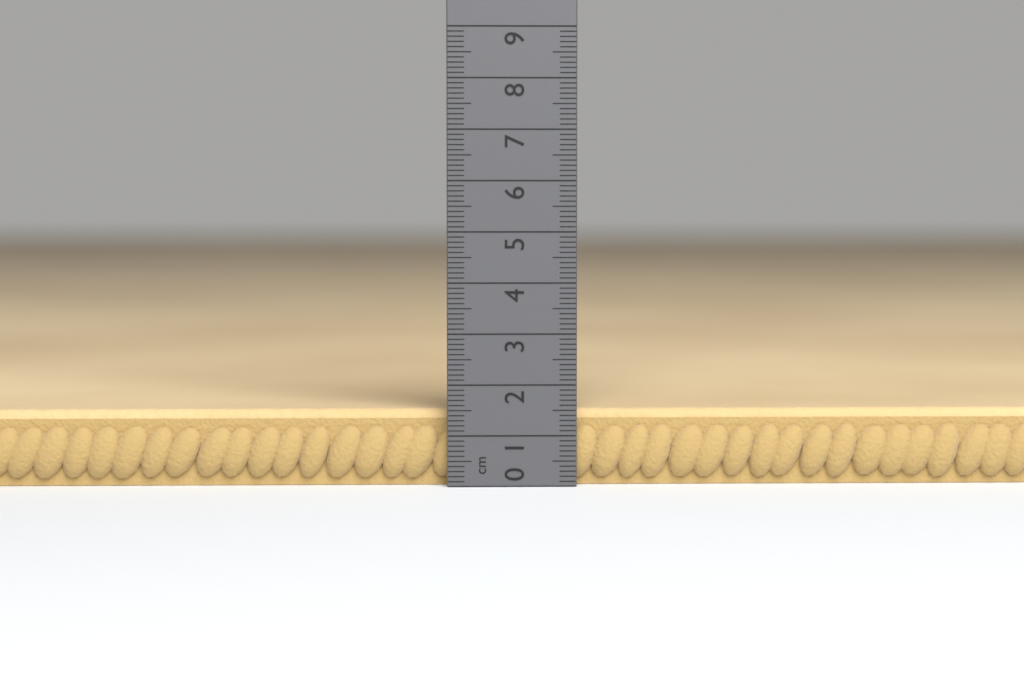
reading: 1.5 cm
